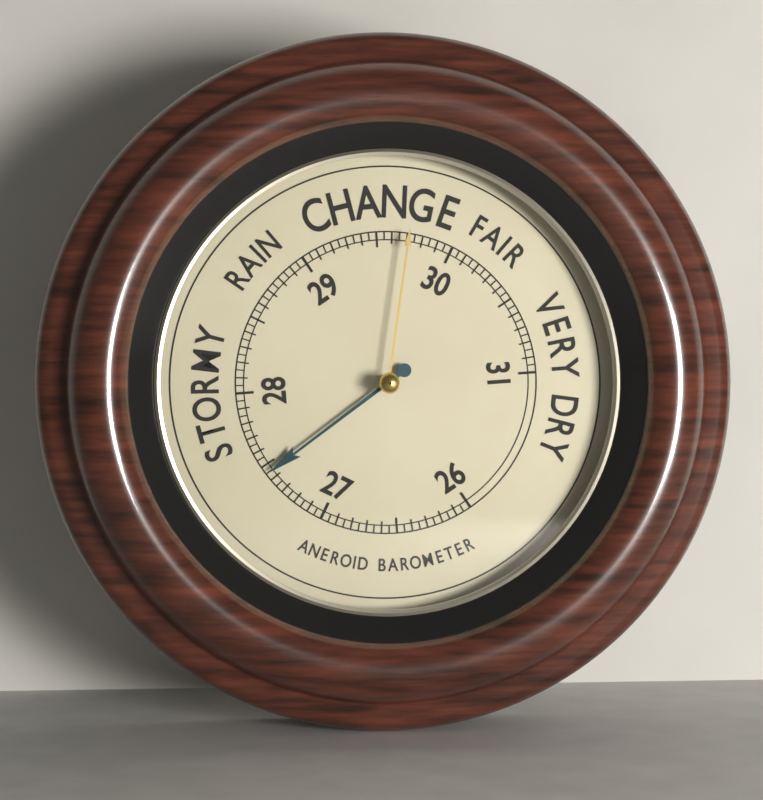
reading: 27.45 (no unit)
